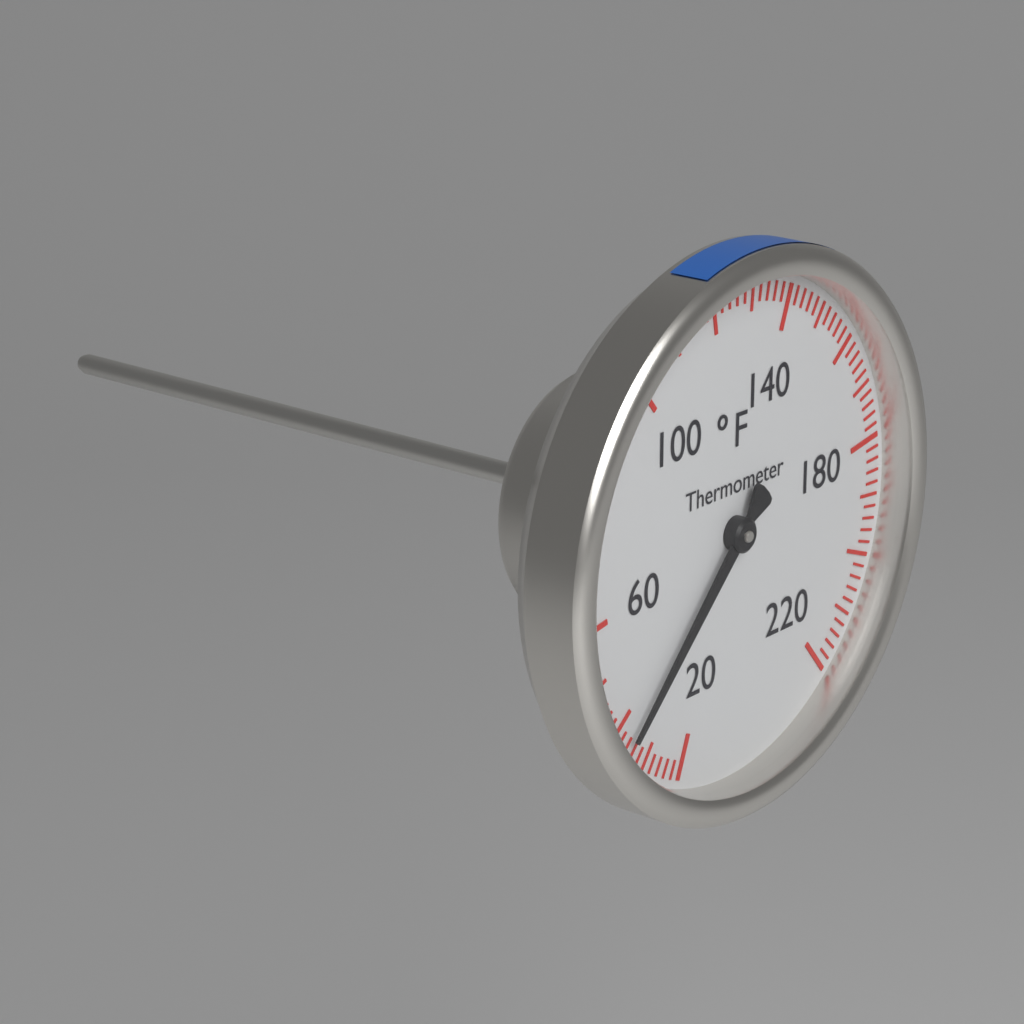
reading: 36 °F
